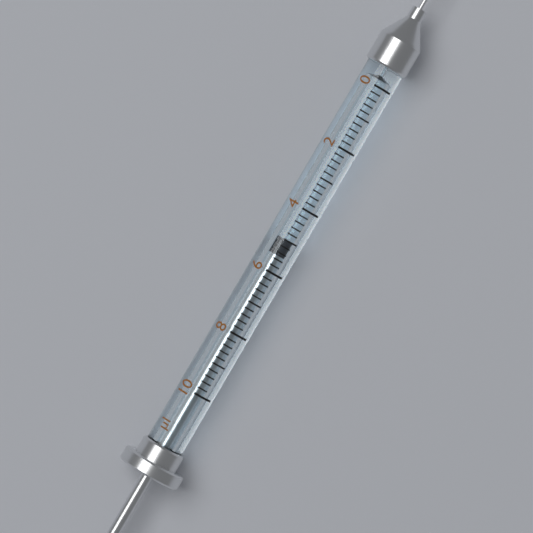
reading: 5.0 µl
